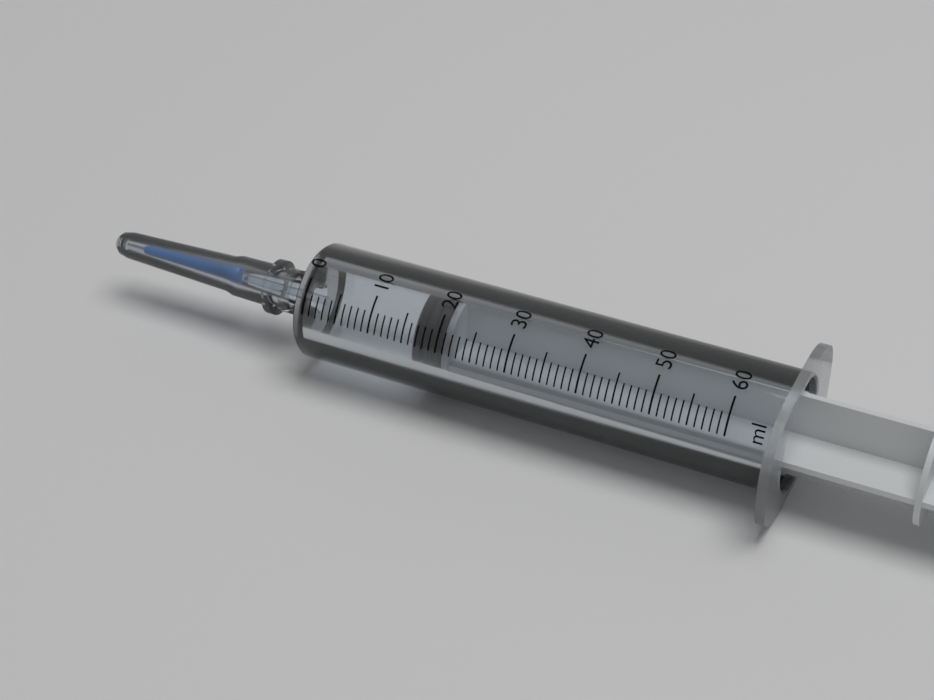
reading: 16 ml
